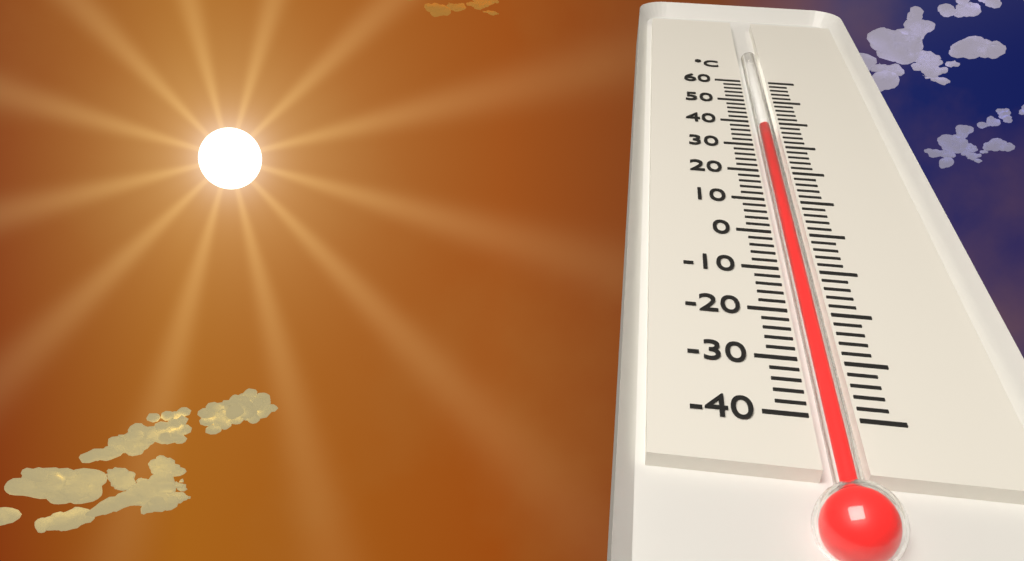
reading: 38 °C
